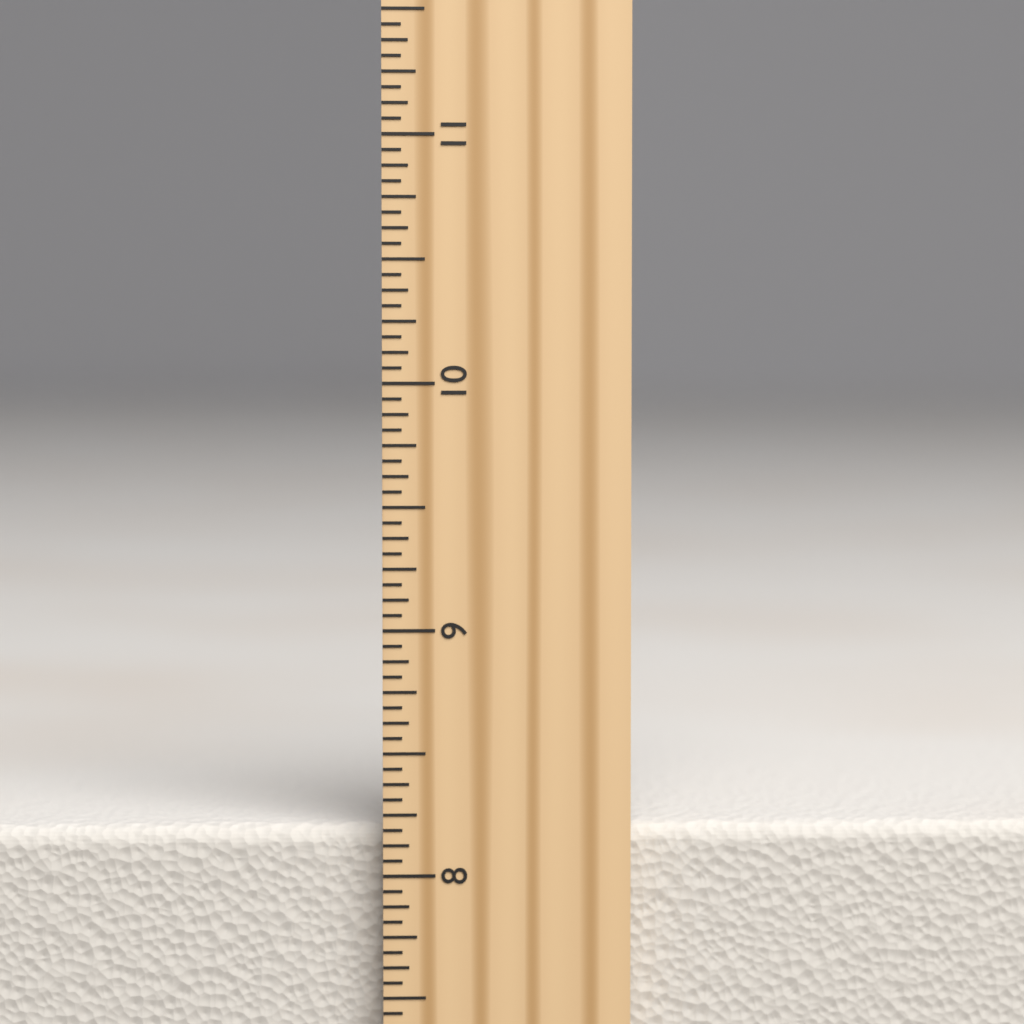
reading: 8.1875 inch
